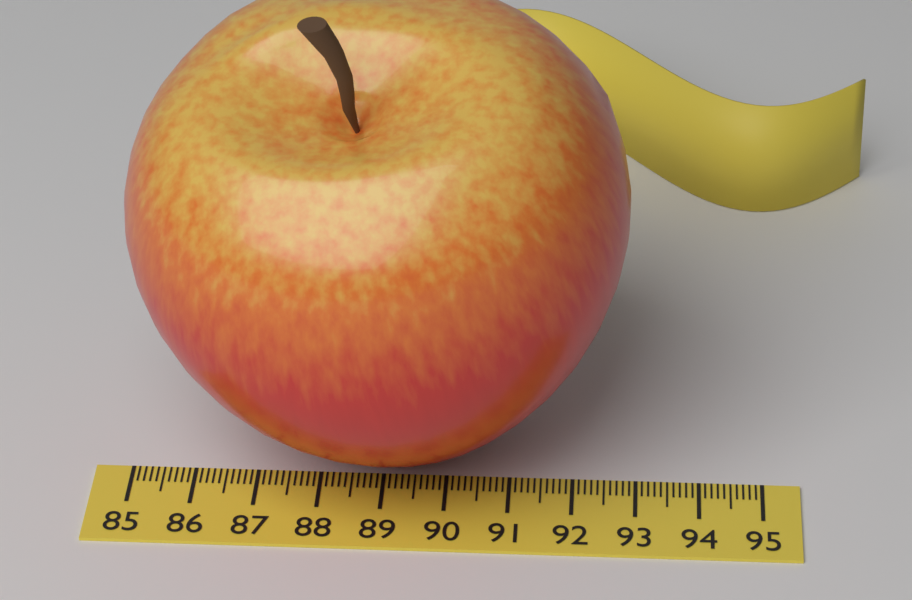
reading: 92.8 (no unit)
